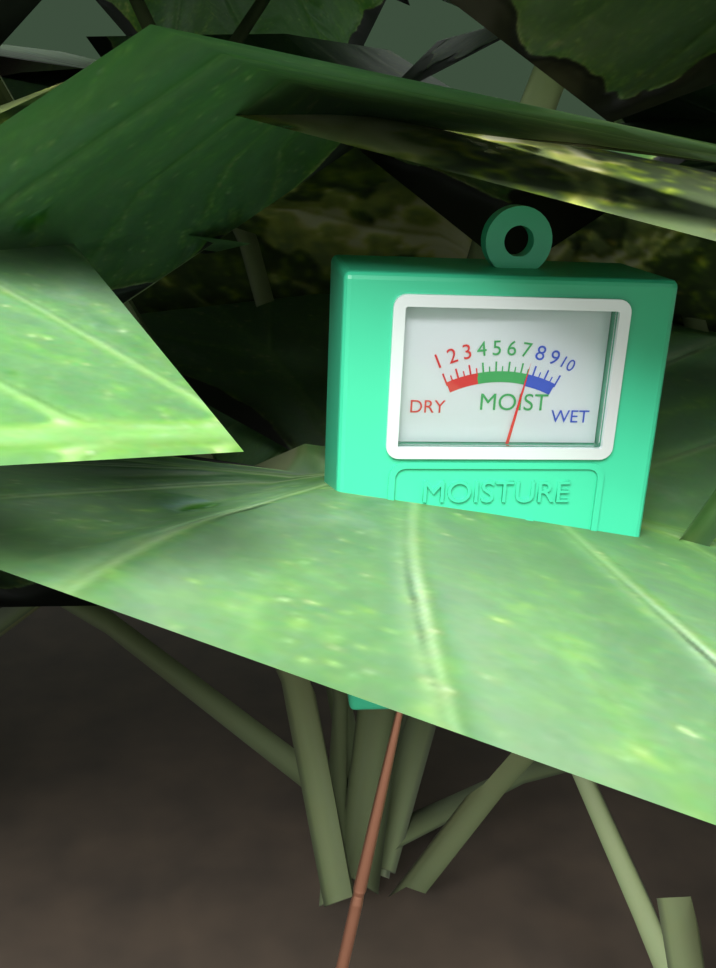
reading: 7.5 (no unit)
